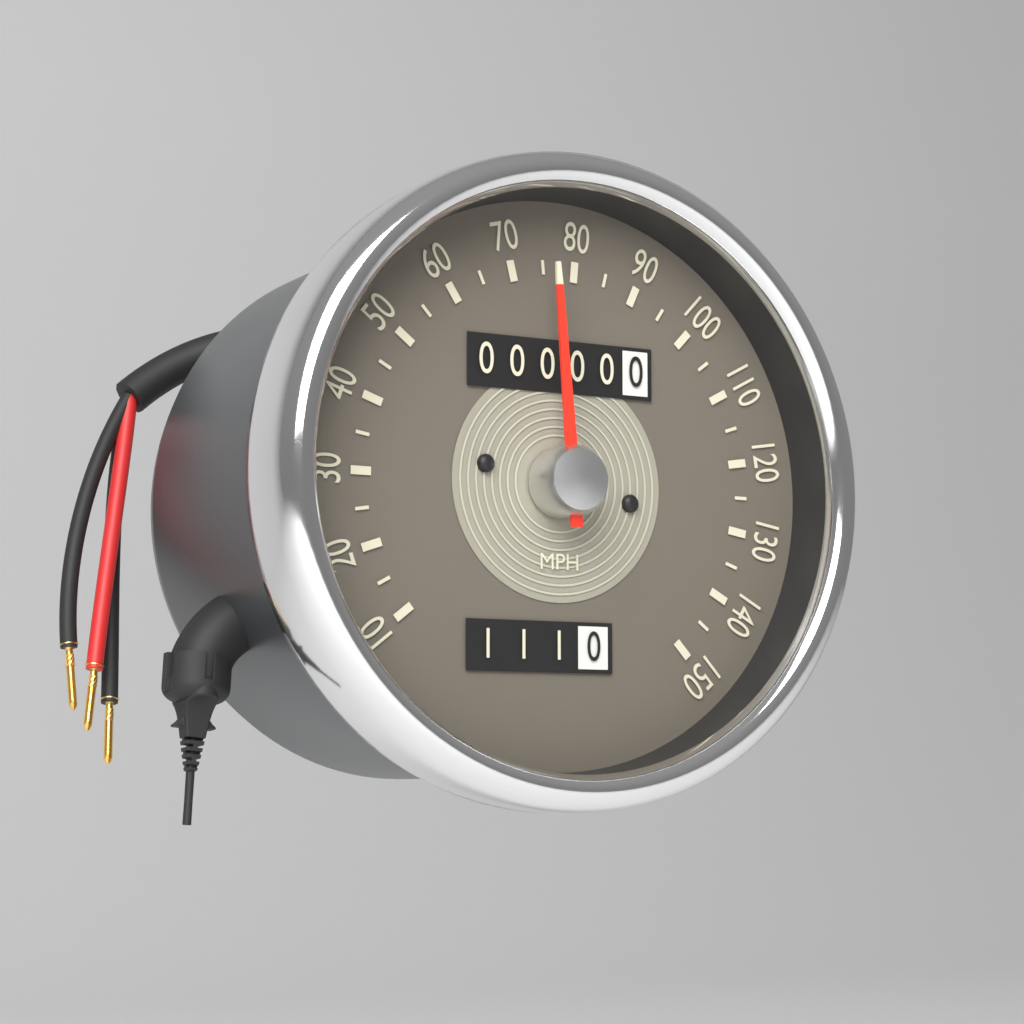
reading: 75 MPH
